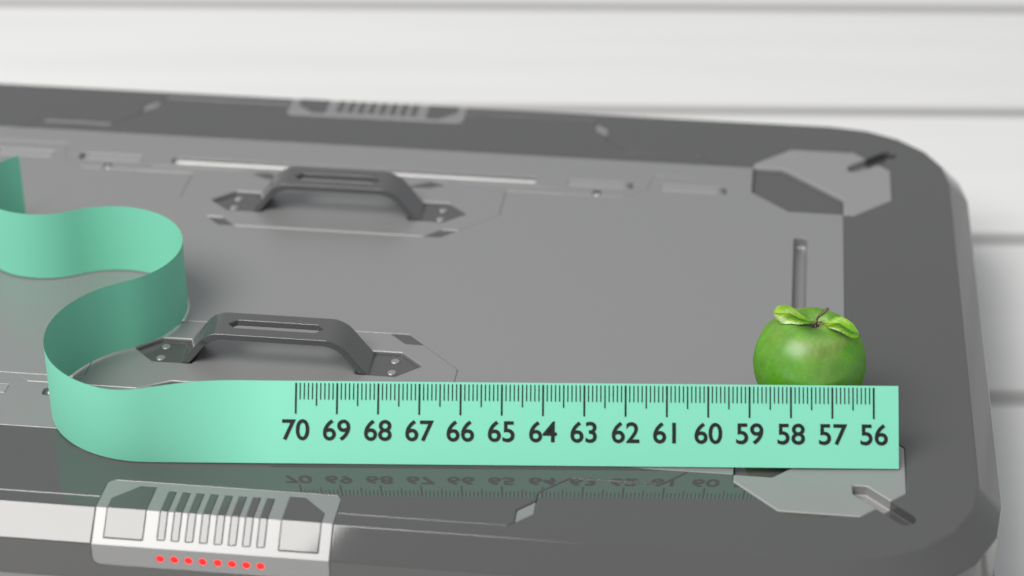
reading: 58.8 (no unit)
